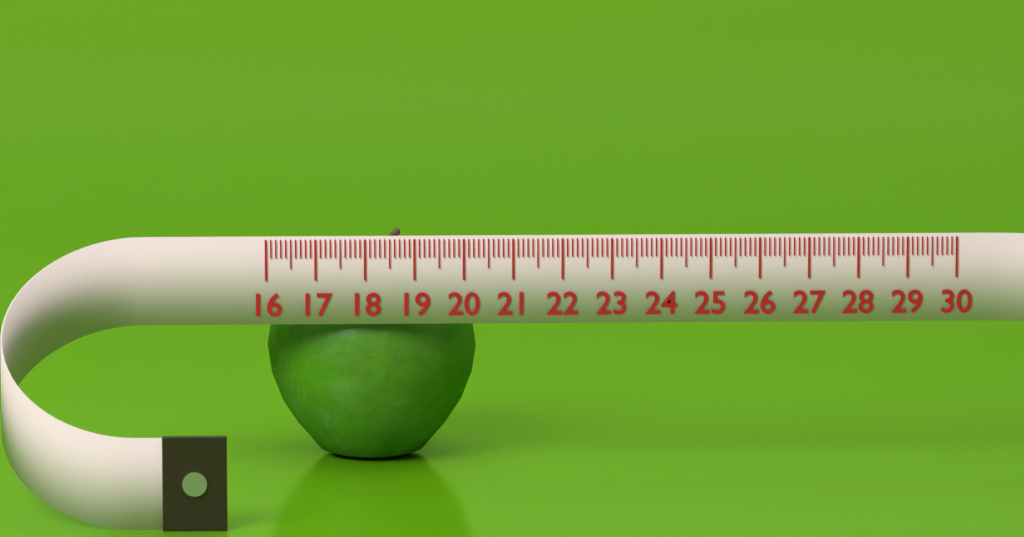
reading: 20.3 (no unit)
